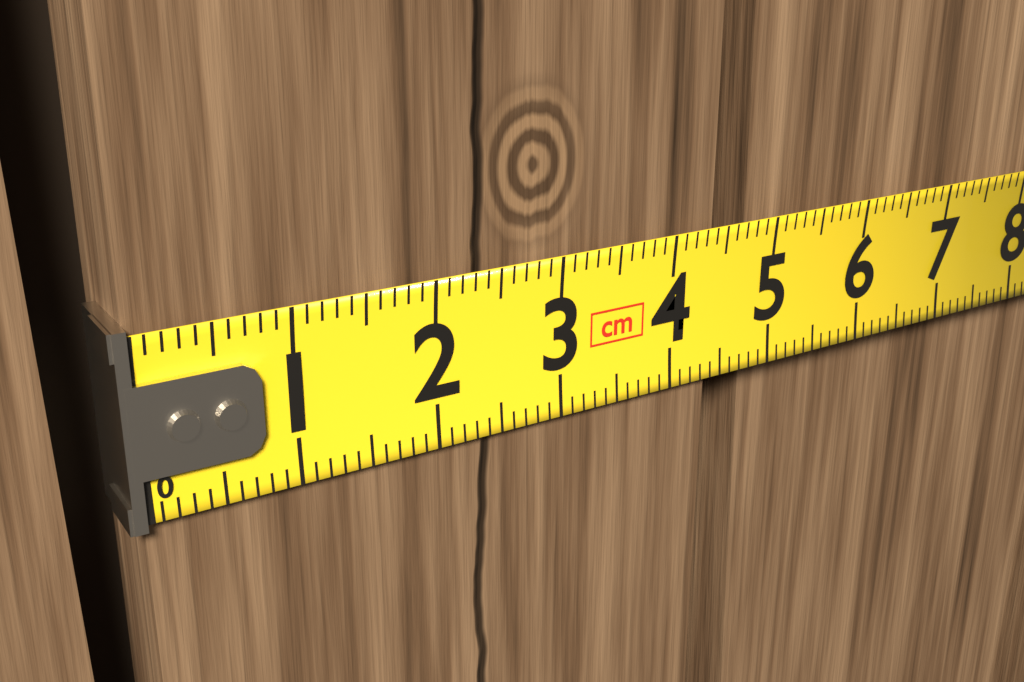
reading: 4.4 cm
